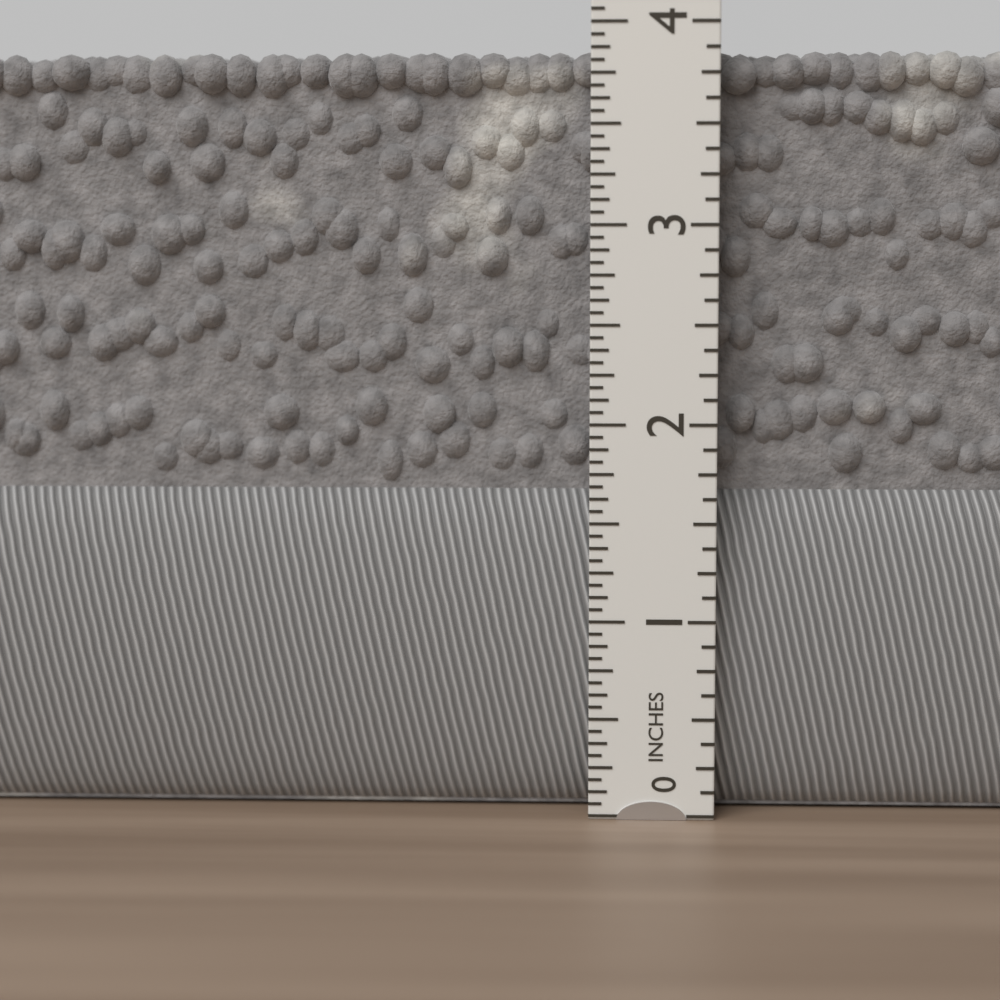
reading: 3.8750 in
